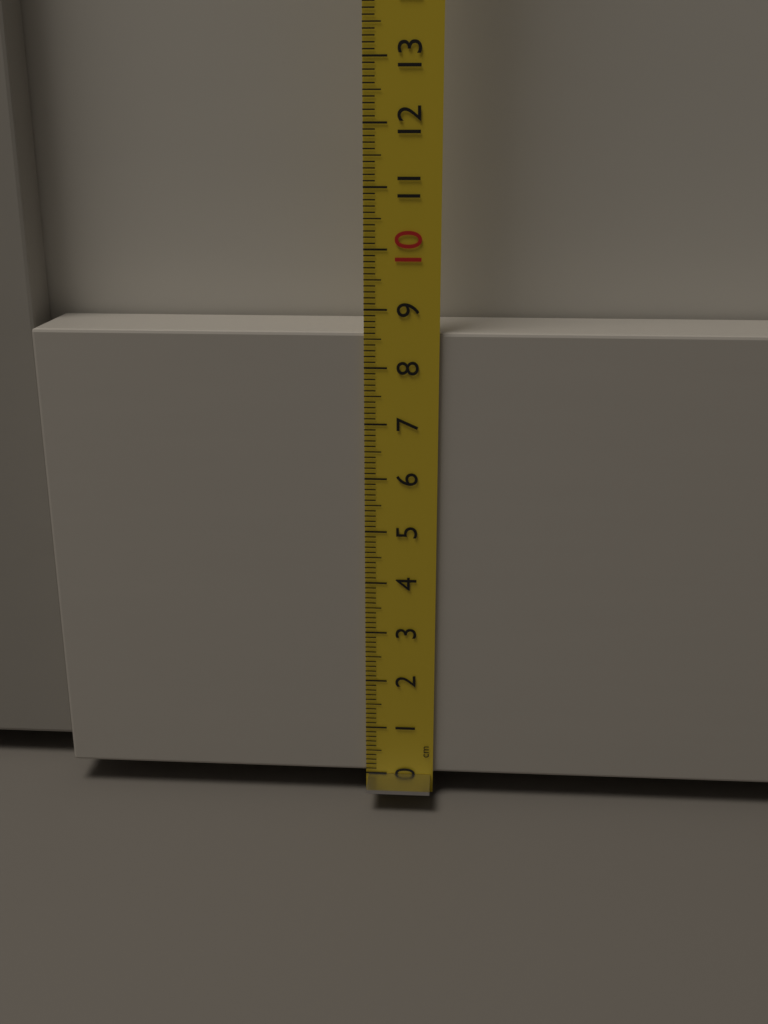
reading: 8.6 cm
